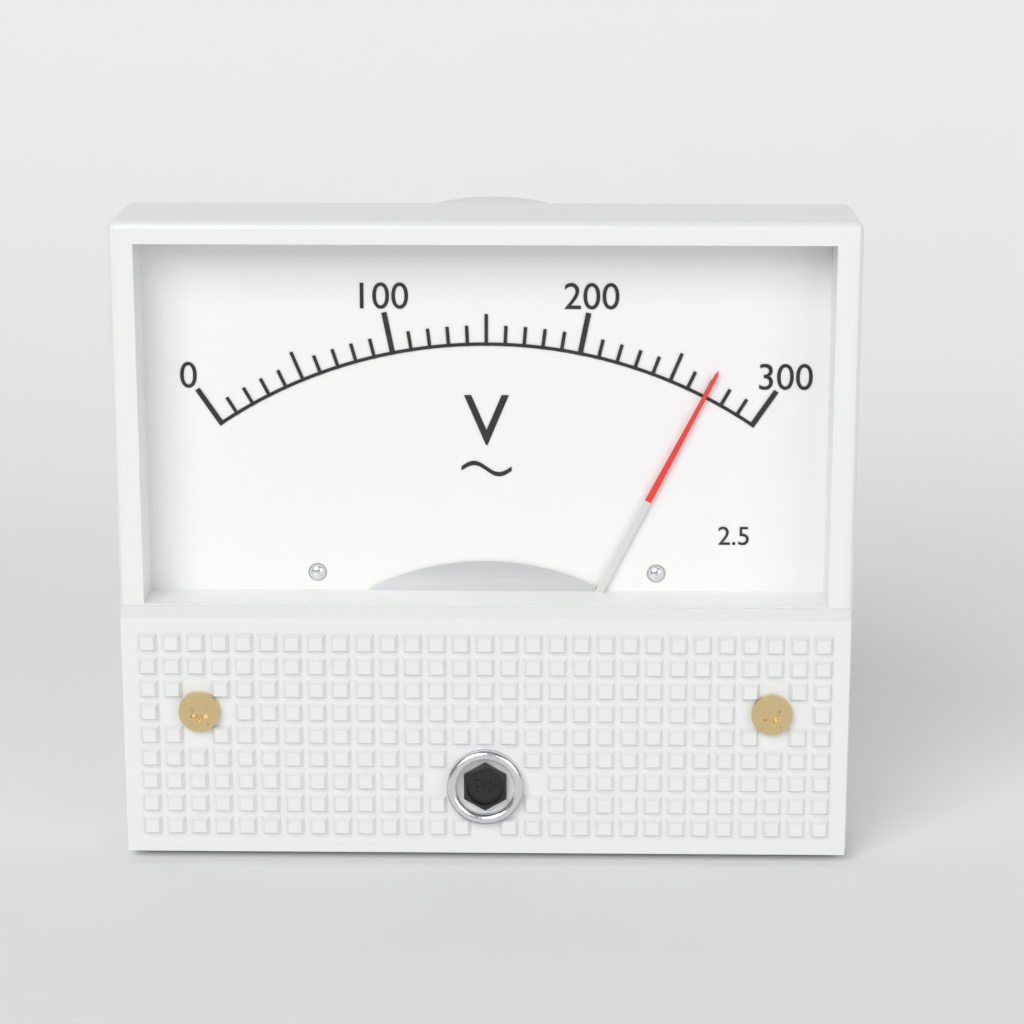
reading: 270 V
